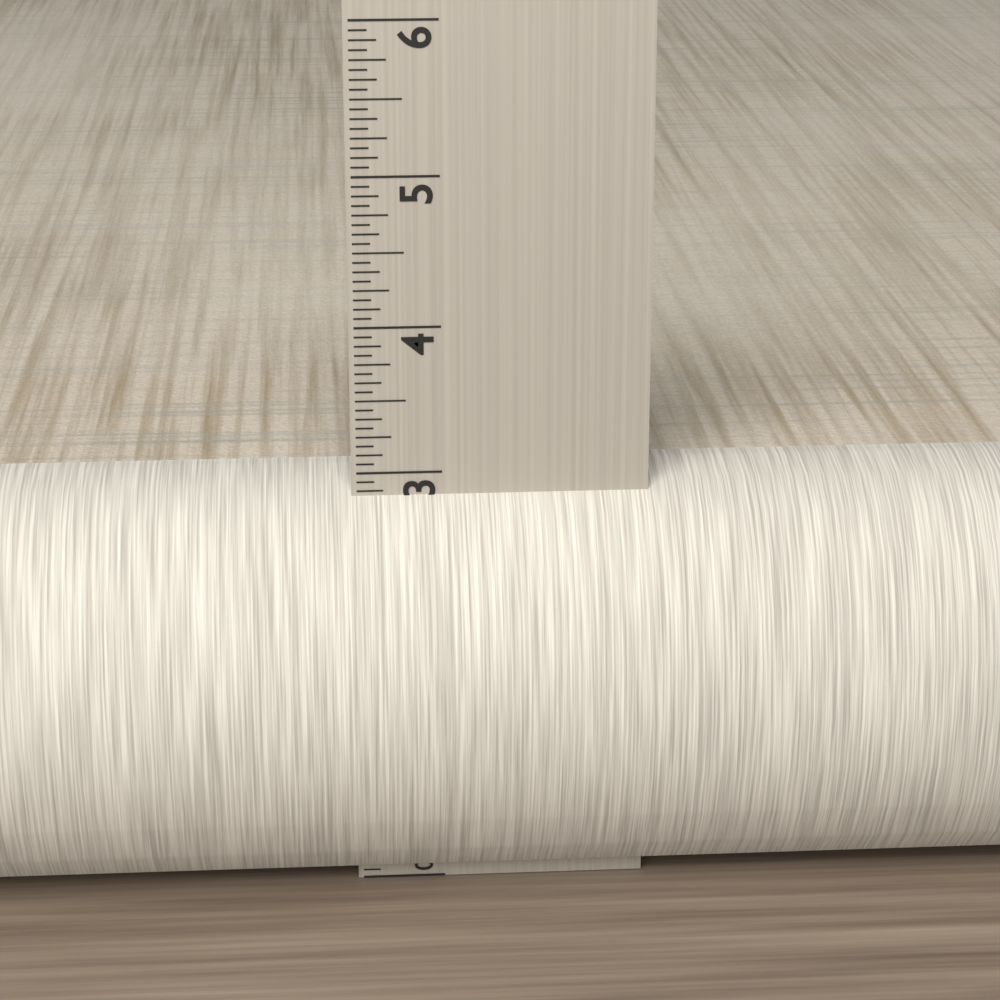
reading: 2.9375 in
